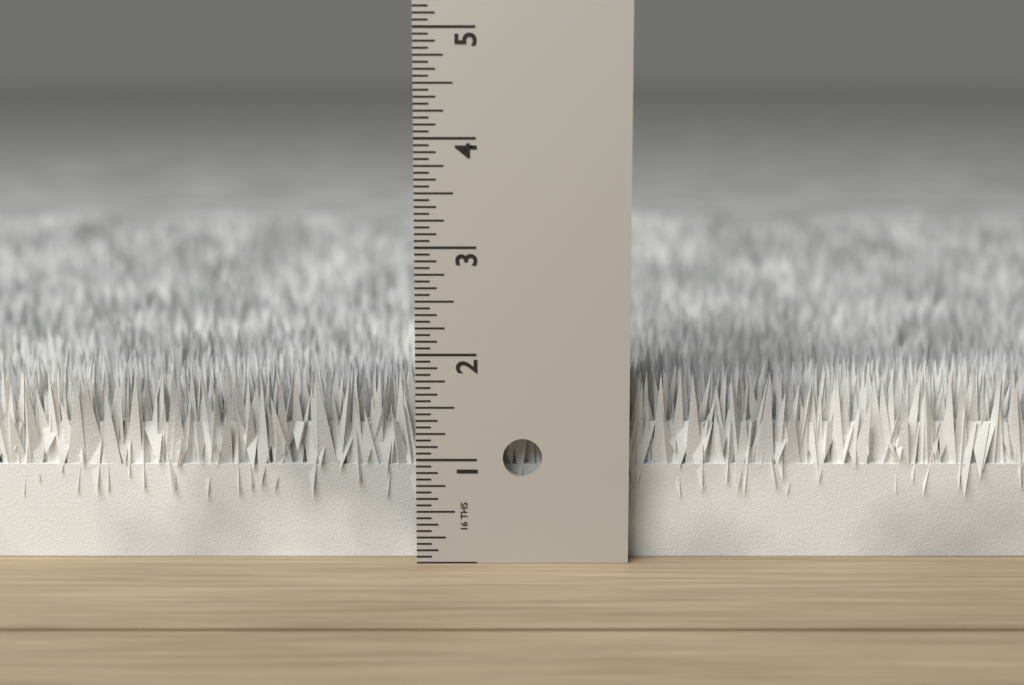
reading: 1.8125 in
